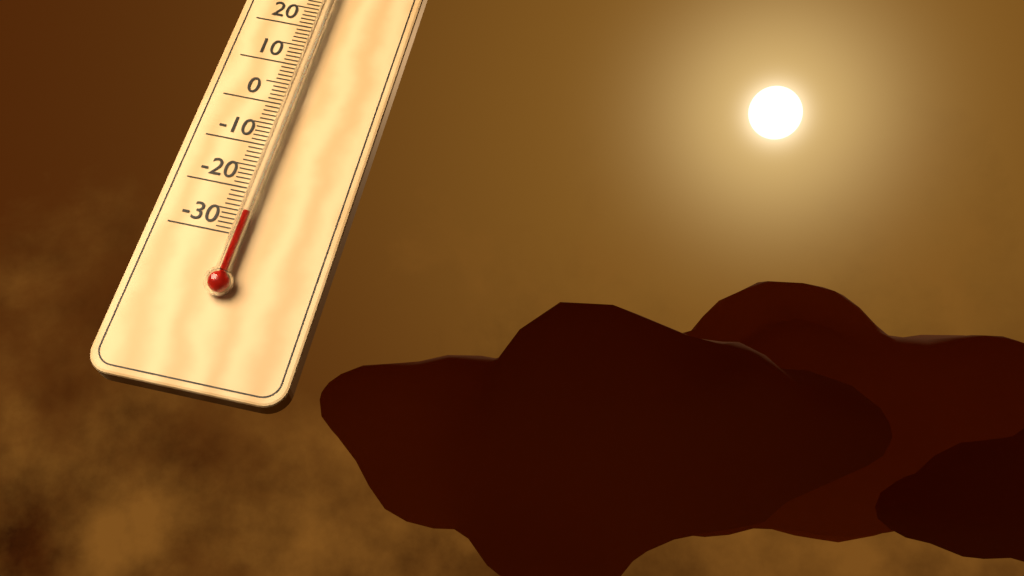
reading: -26 °C
